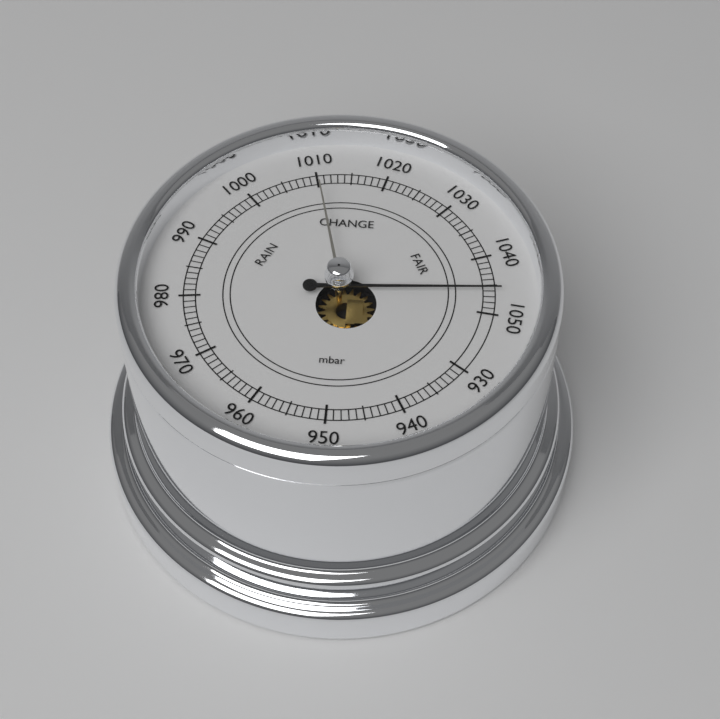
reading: 1046 mbar
